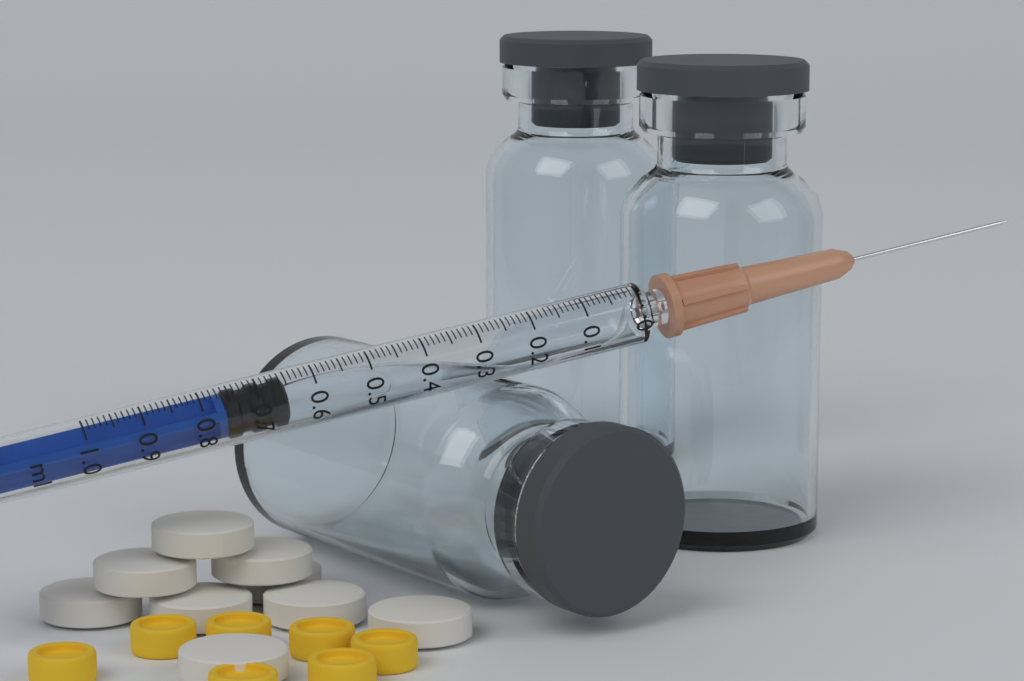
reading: 0.65 ml
